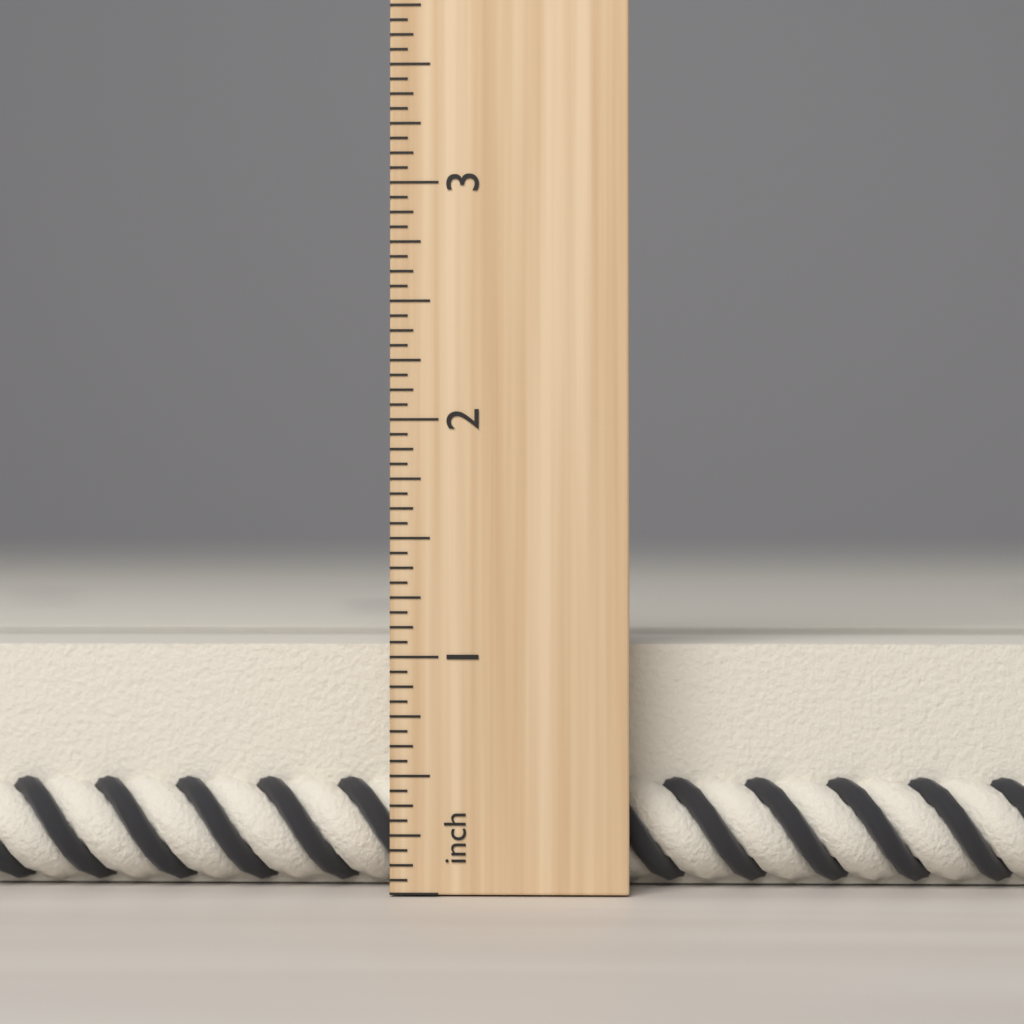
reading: 1.0625 inch
